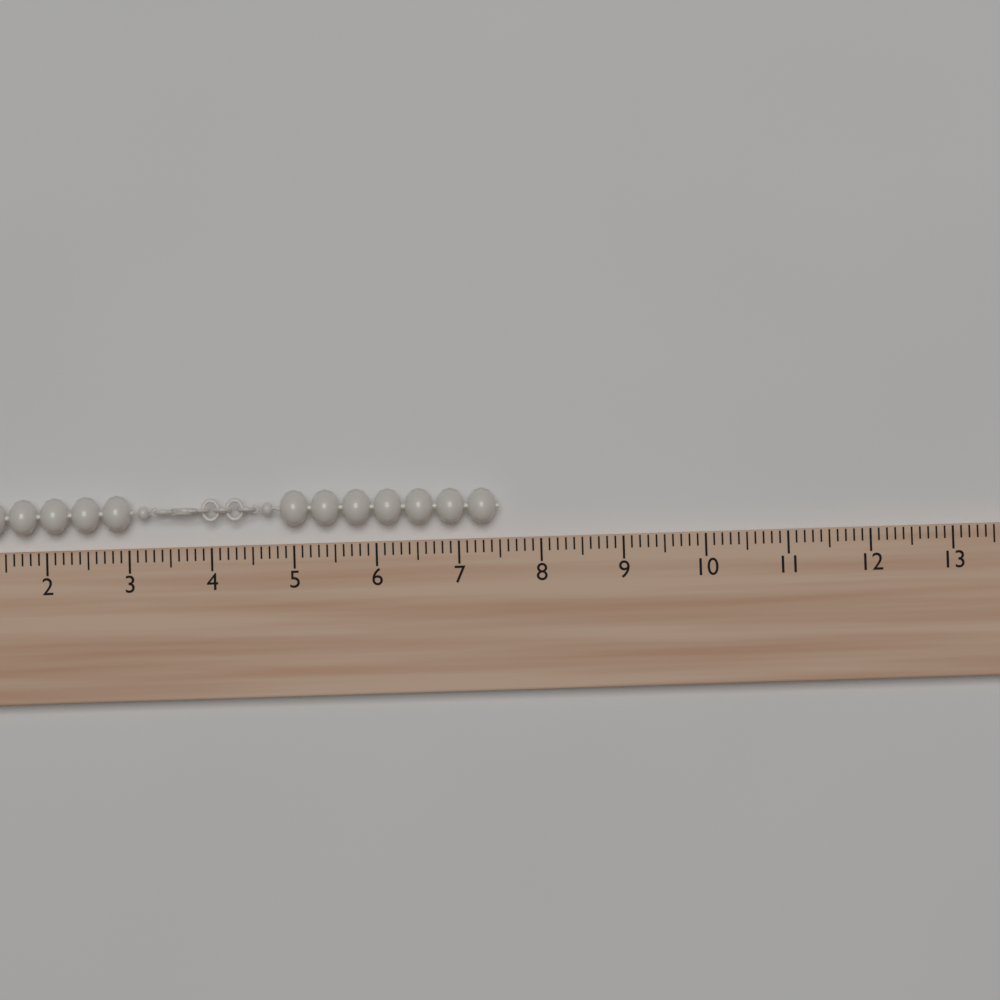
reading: 7.5 (no unit)
